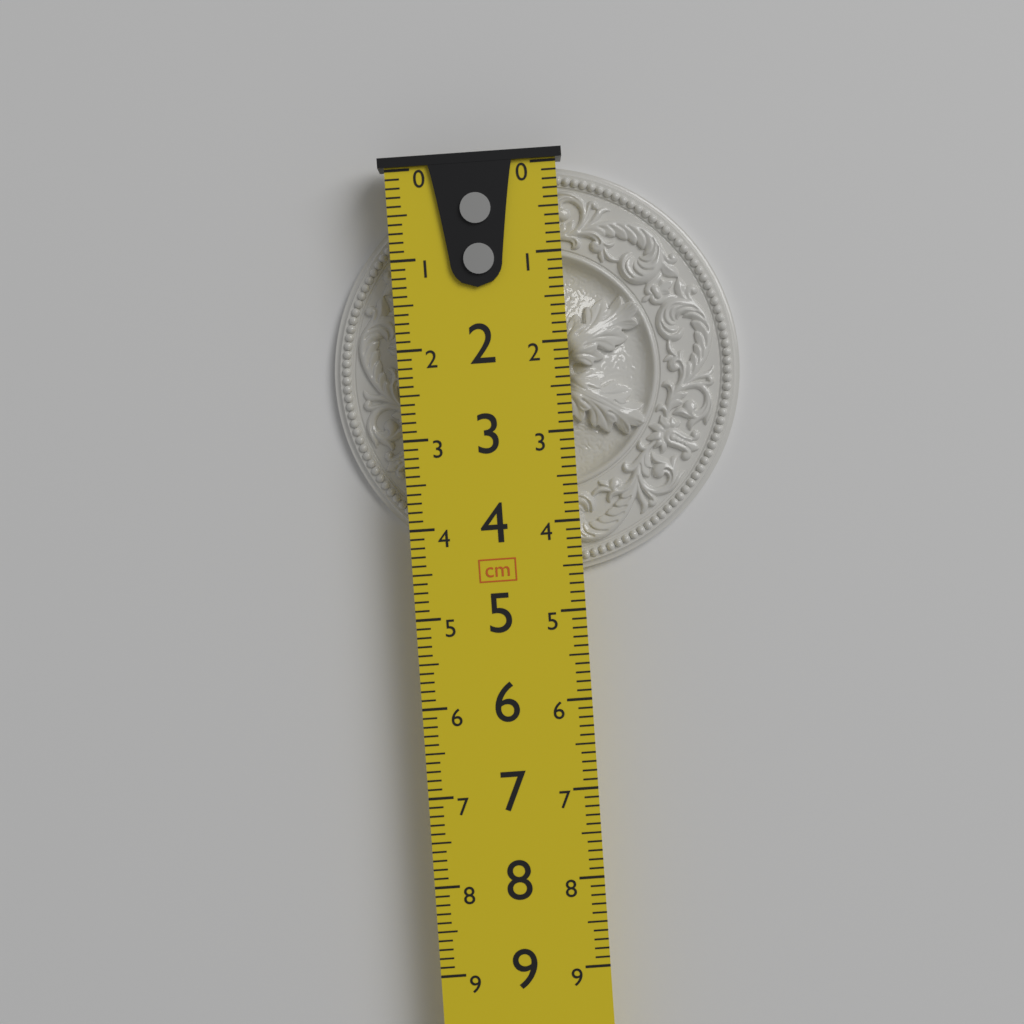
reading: 4.6 cm
